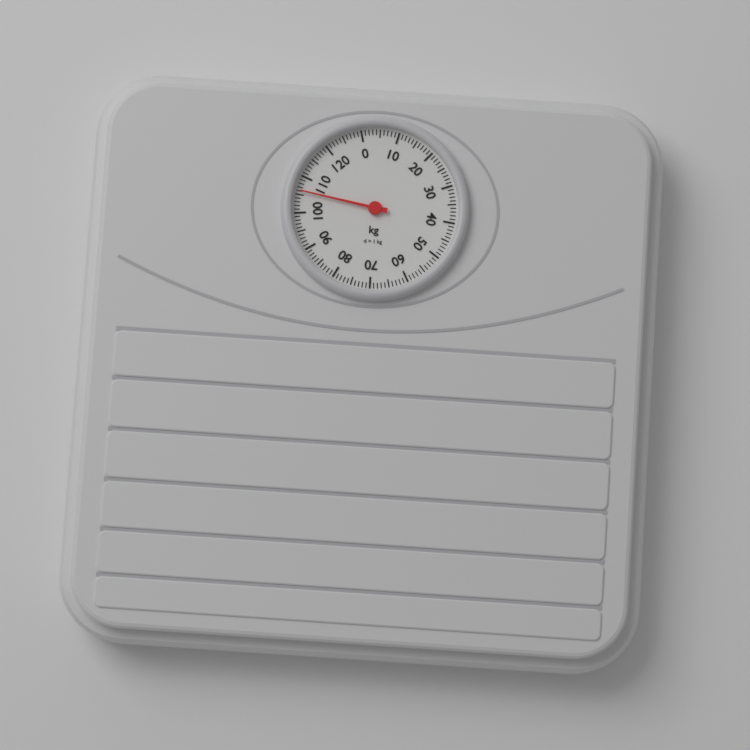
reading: 106 kg
